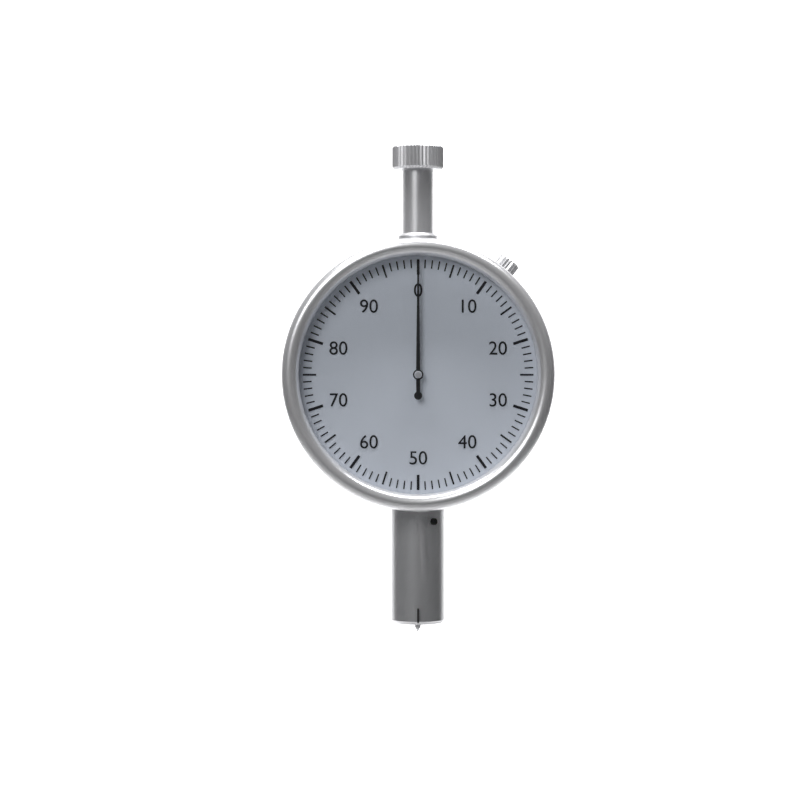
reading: 0 (no unit)
